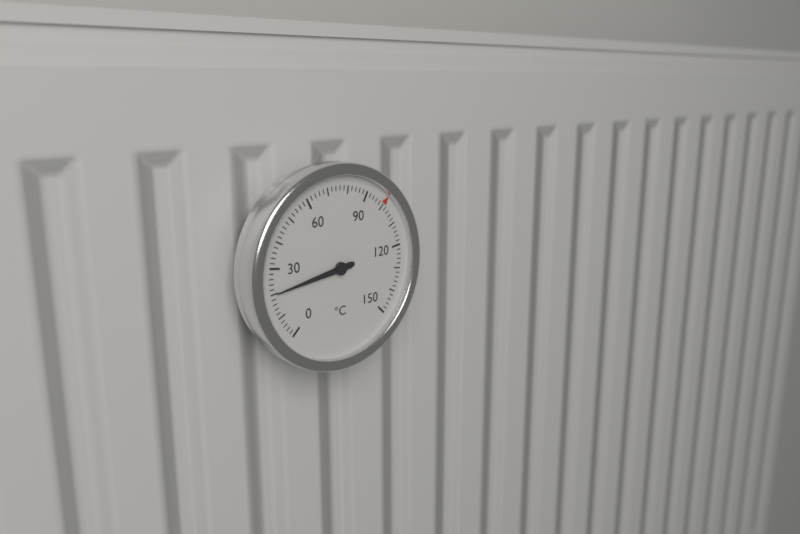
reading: 20 °C
